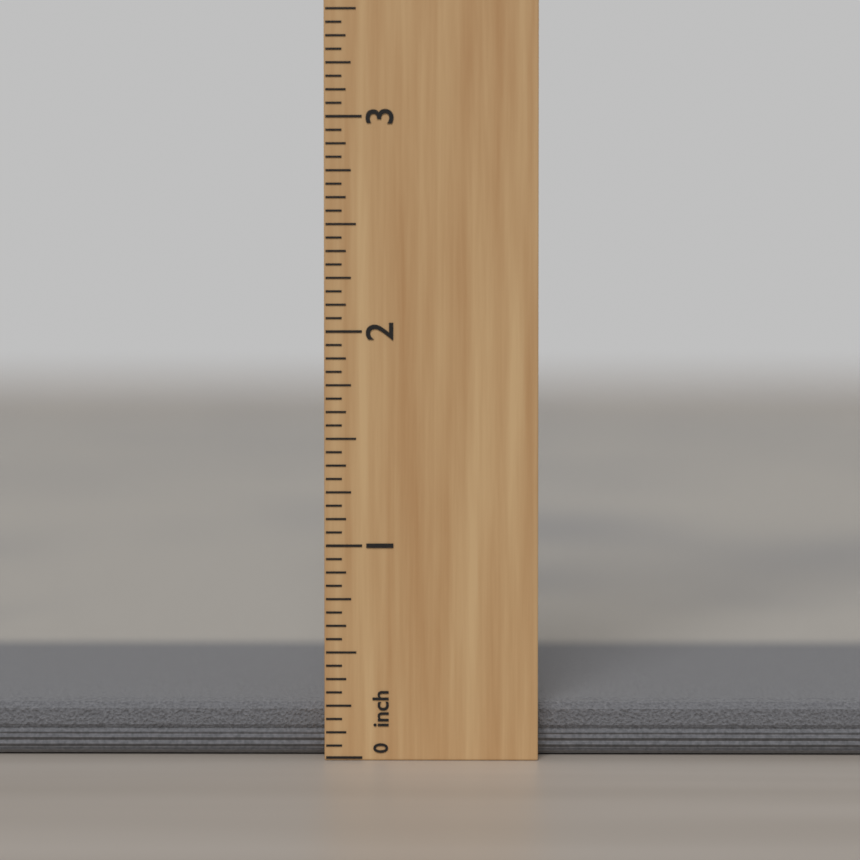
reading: 0.2500 inch
